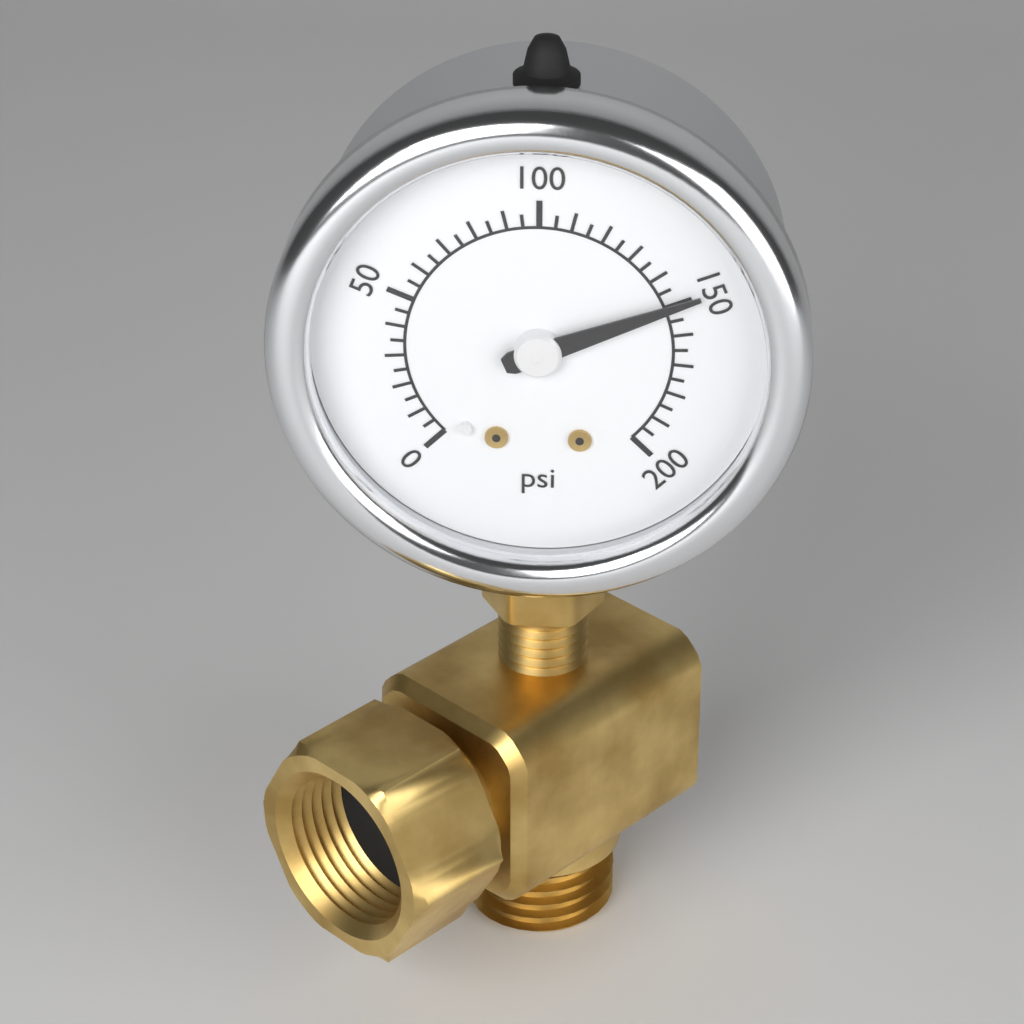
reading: 150 psi
